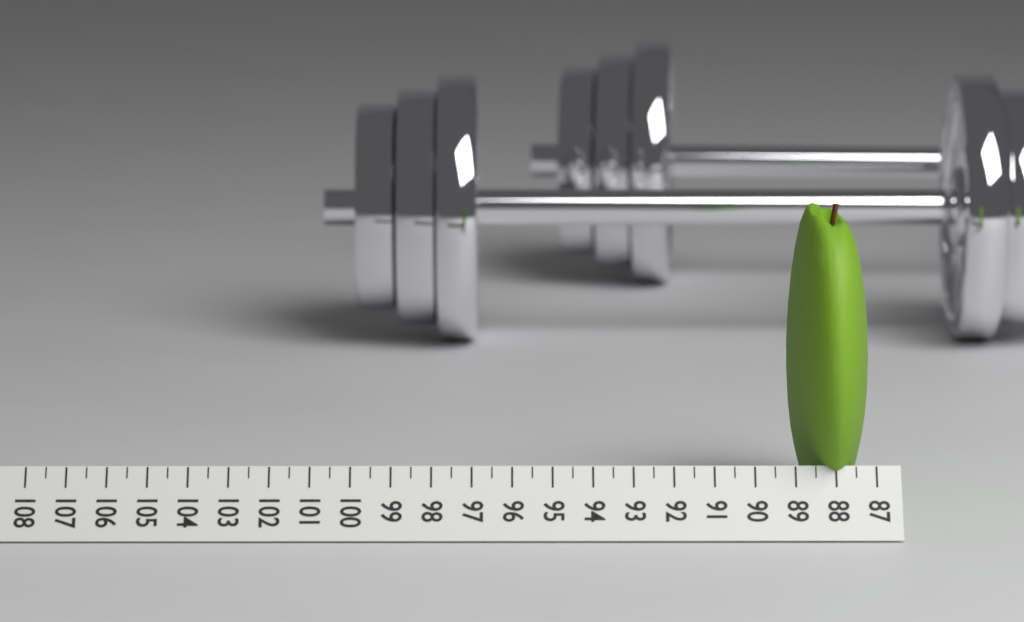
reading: 89.0 (no unit)
